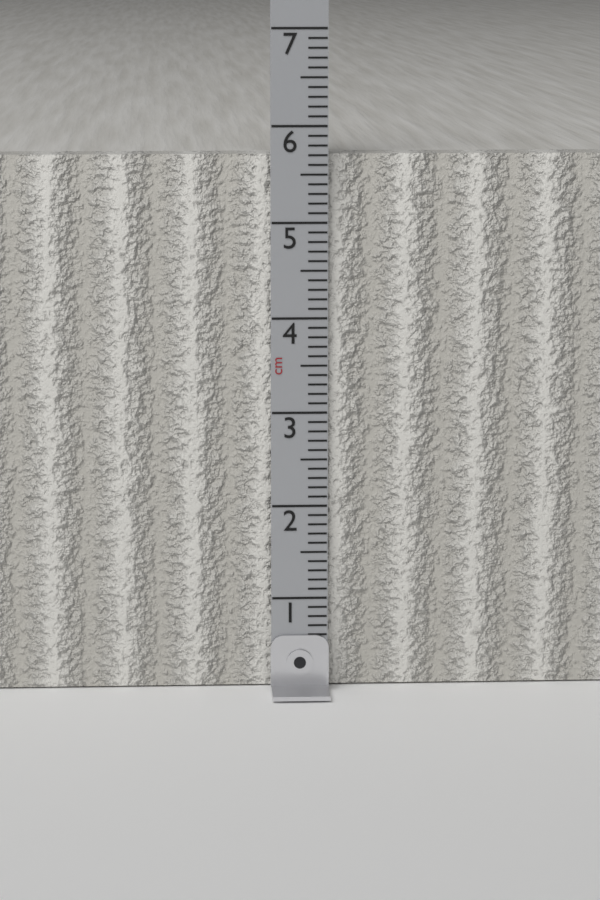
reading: 5.7 cm
